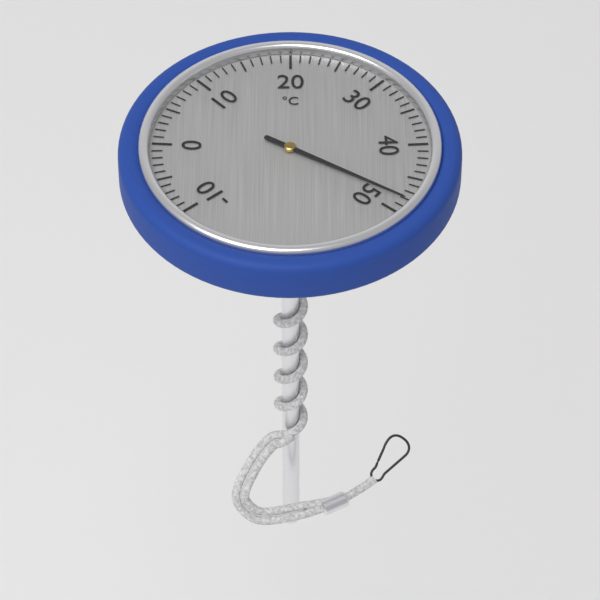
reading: 48 °C
